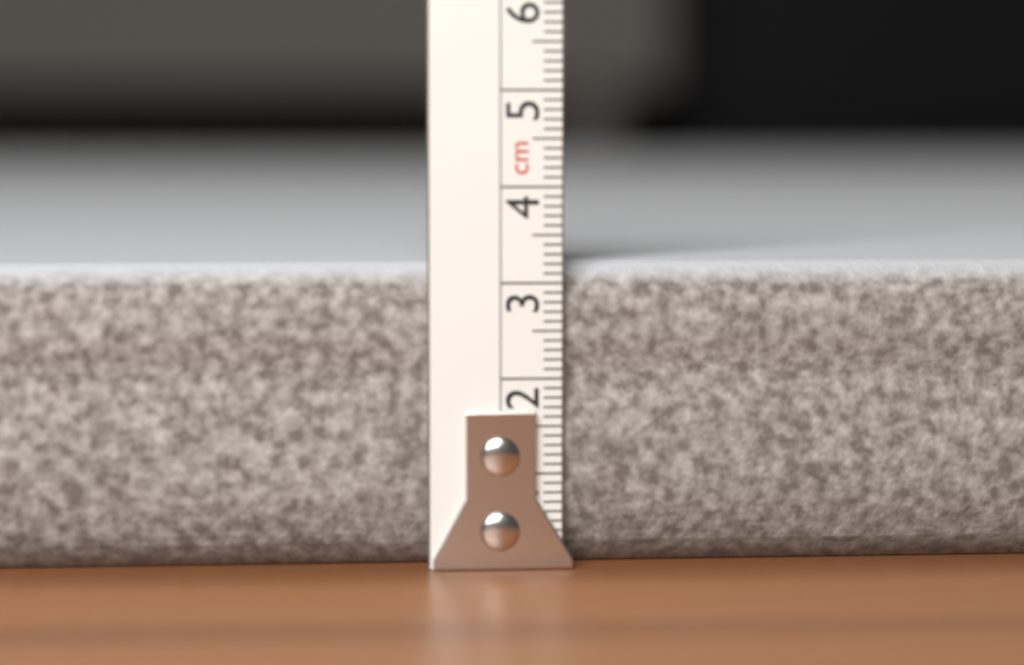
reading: 3.2 cm
